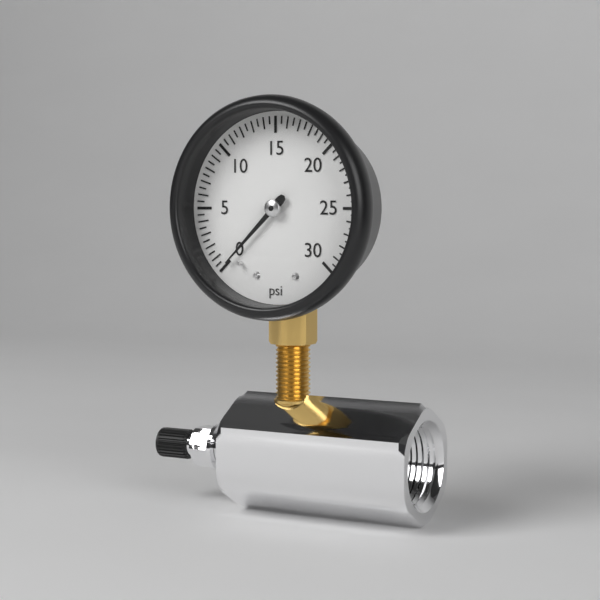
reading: 0.0 psi
